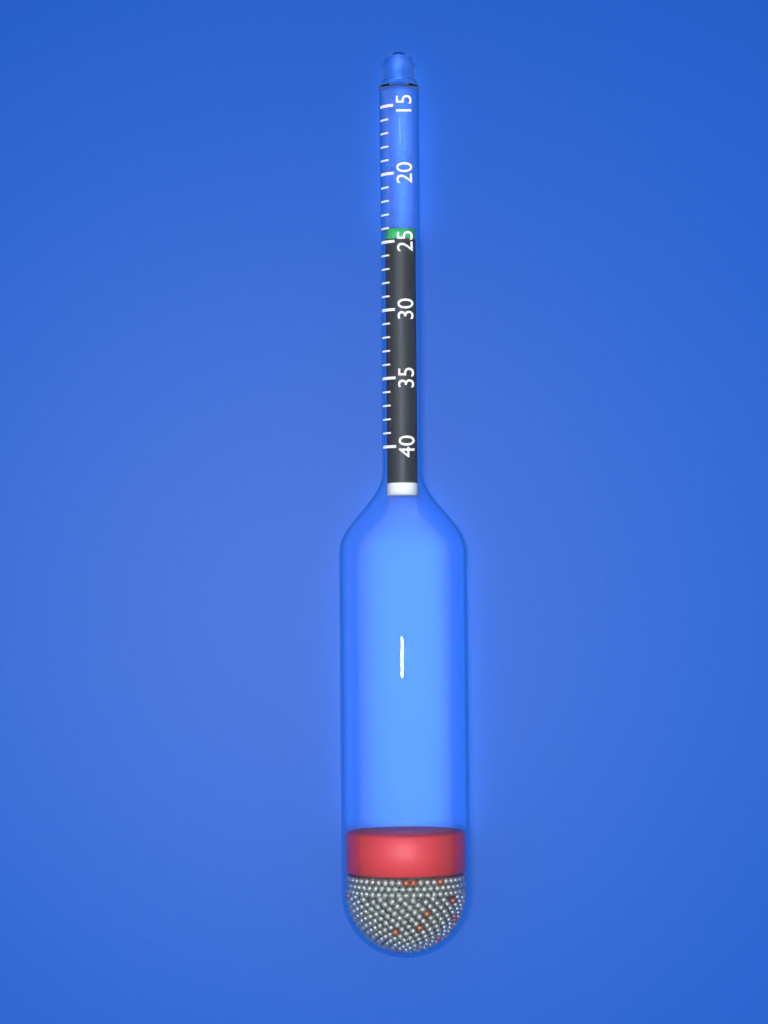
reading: 24 (no unit)
